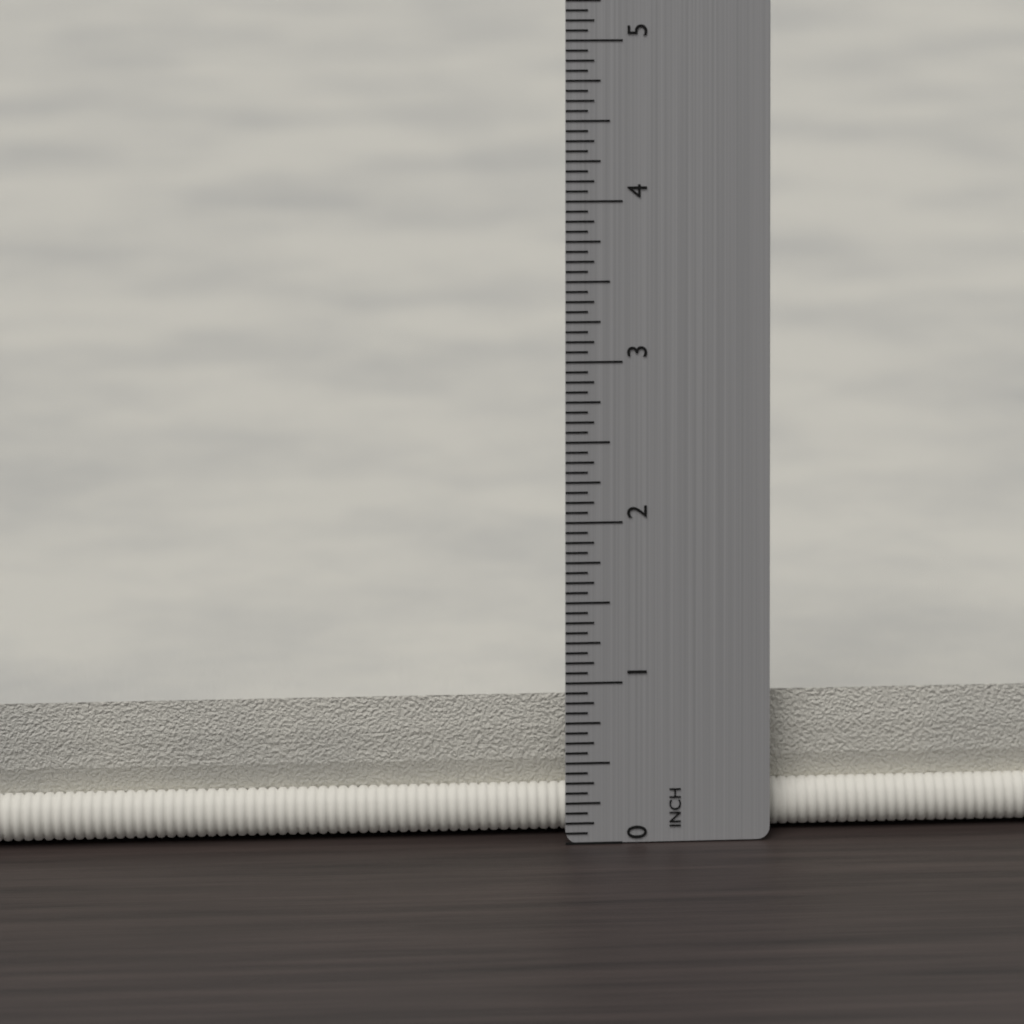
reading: 0.8750 in
